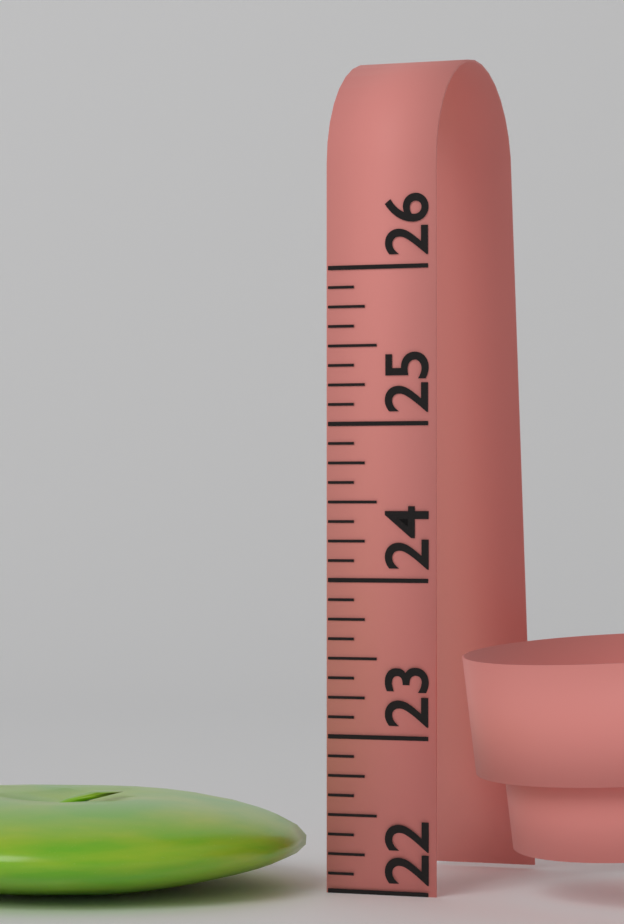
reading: 22.625 (no unit)
